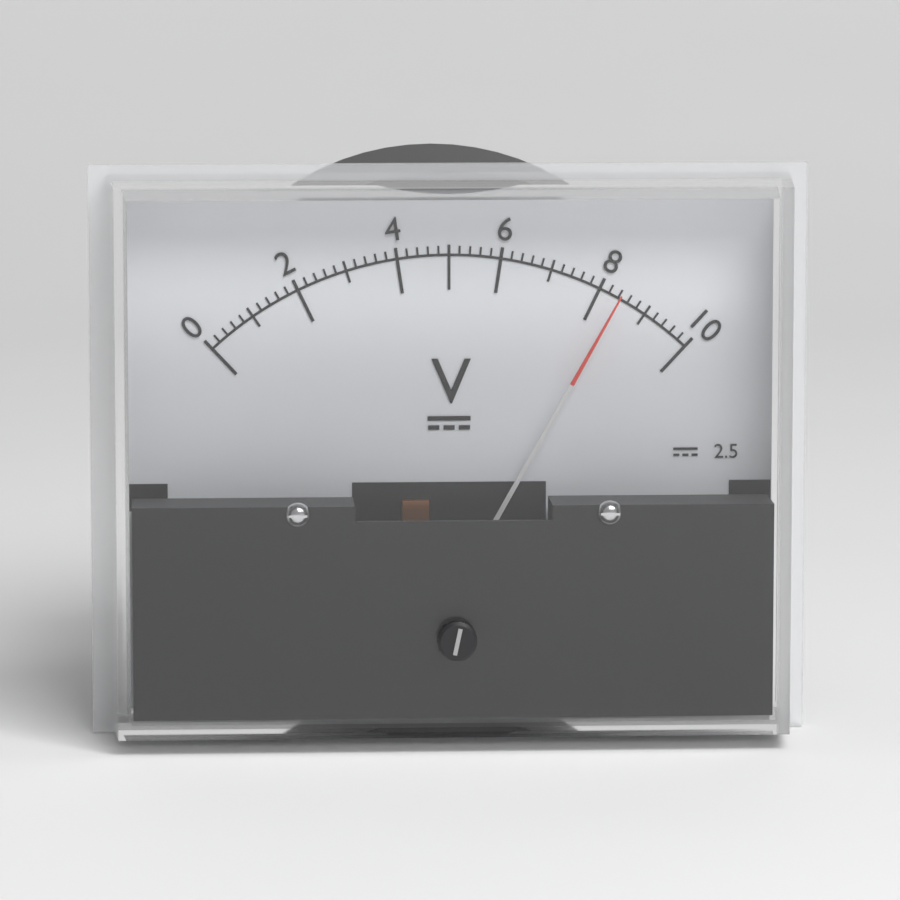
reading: 8.4 V
